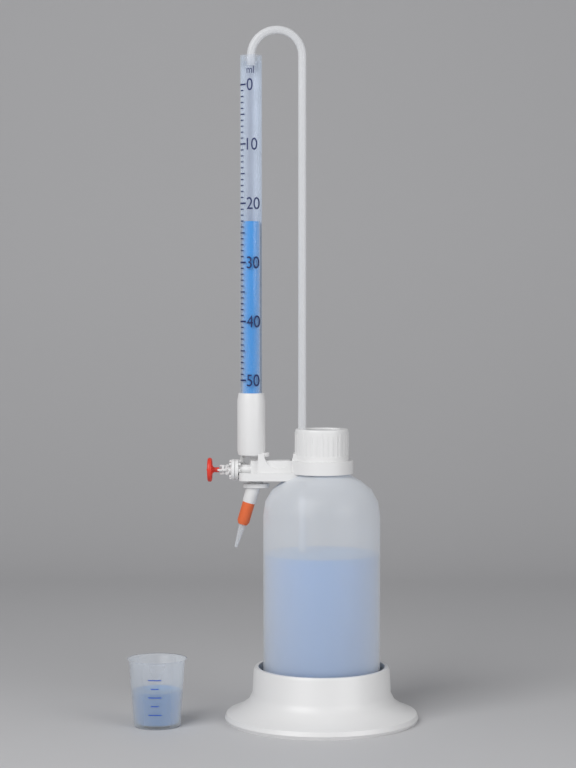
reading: 23 ml
